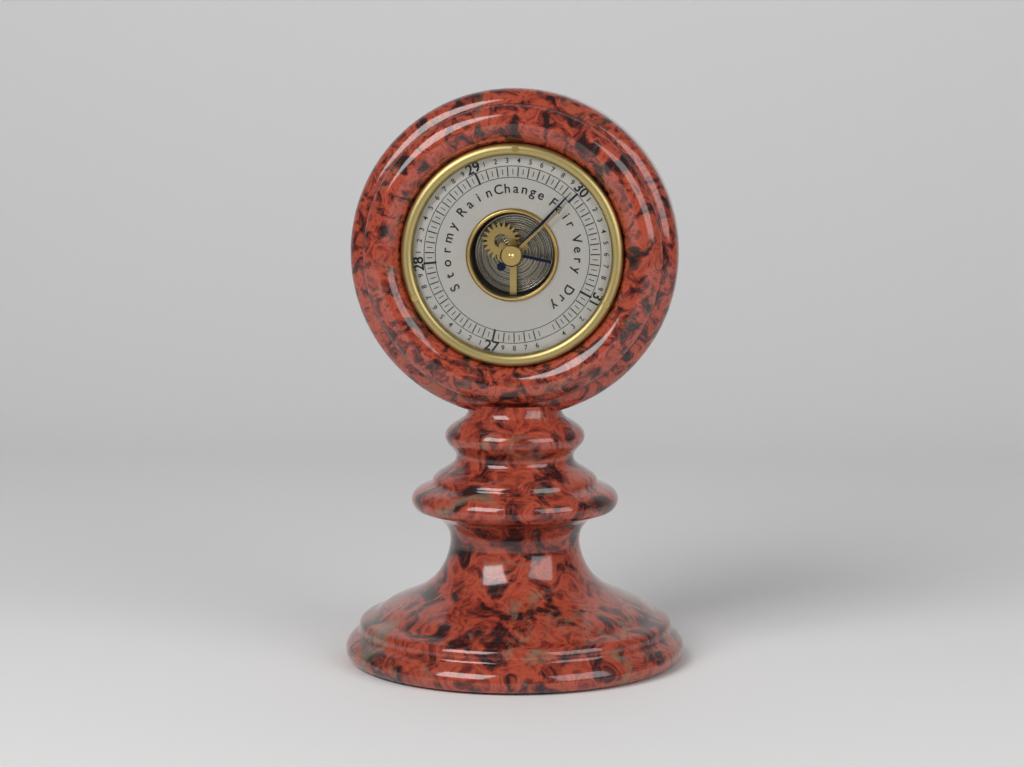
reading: 29.95 (no unit)
